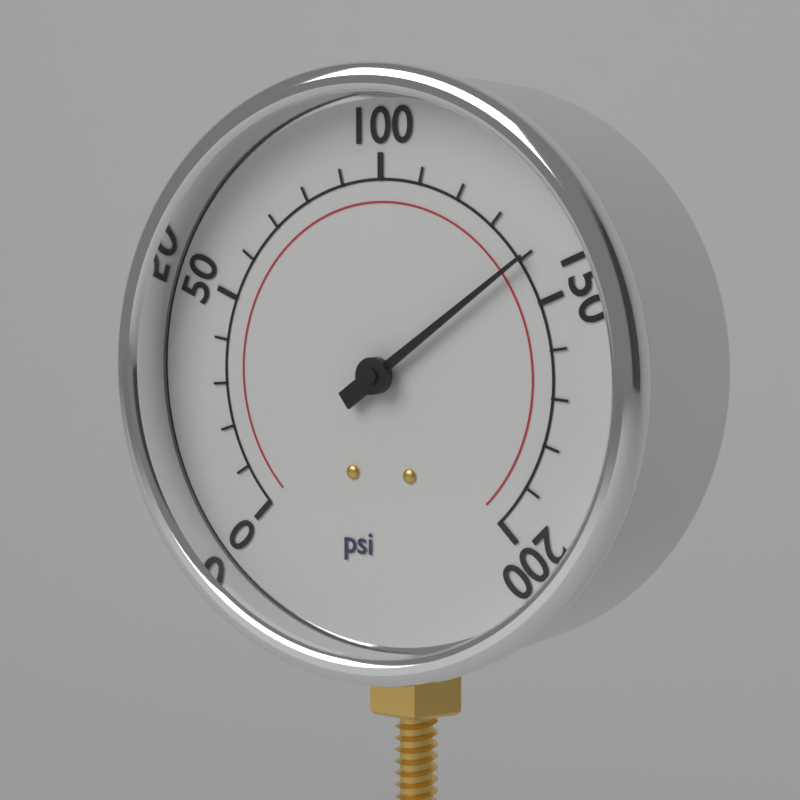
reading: 140 psi
